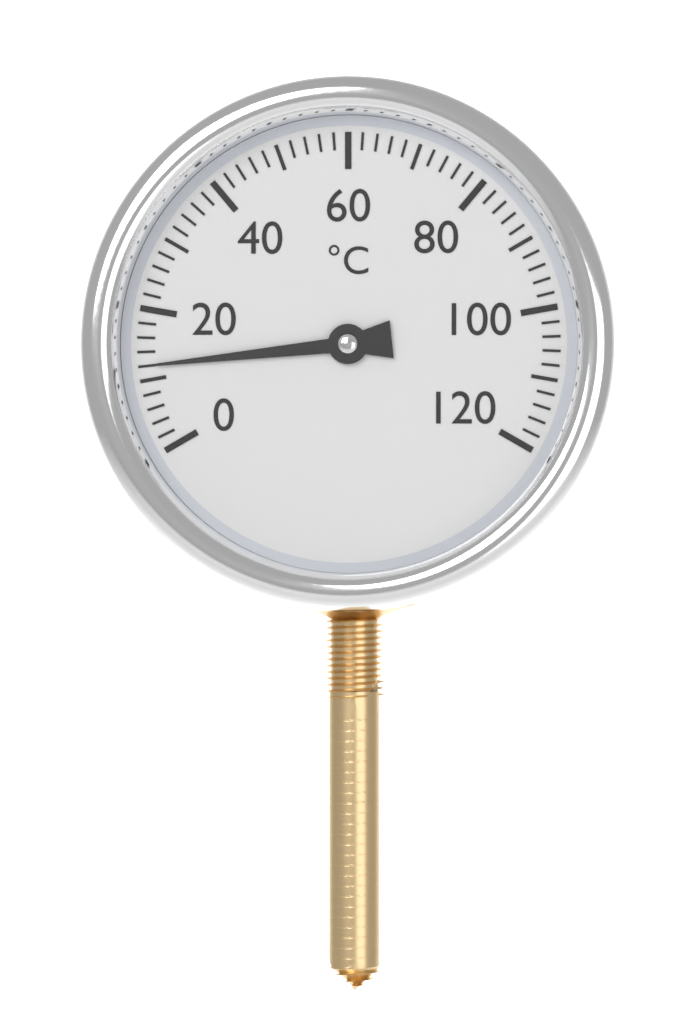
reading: 12 °C
